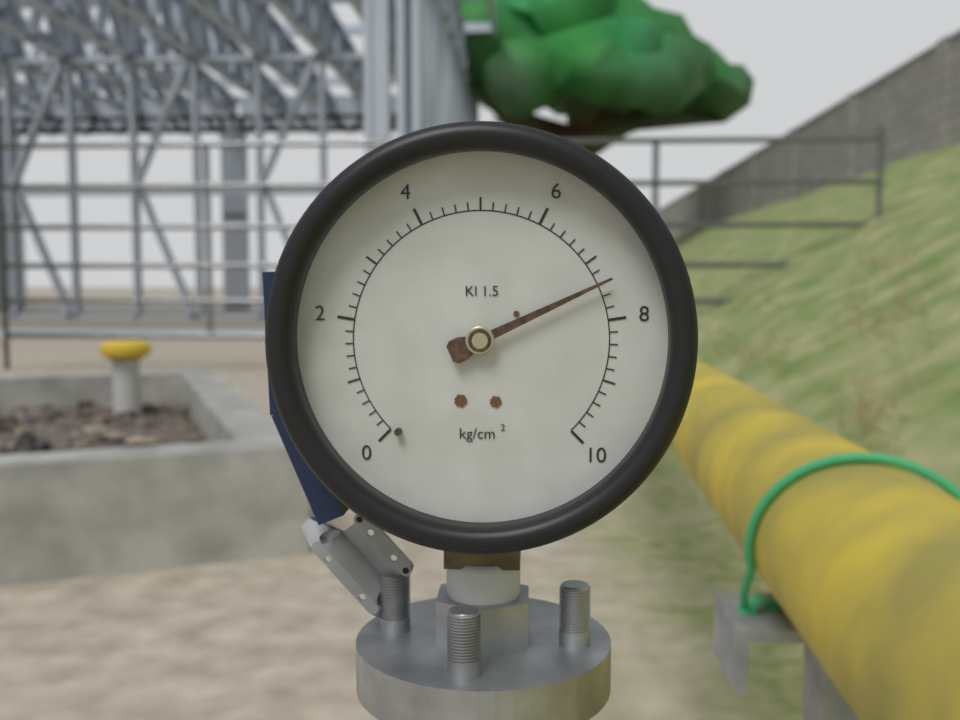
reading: 7.4 kg/cm²
